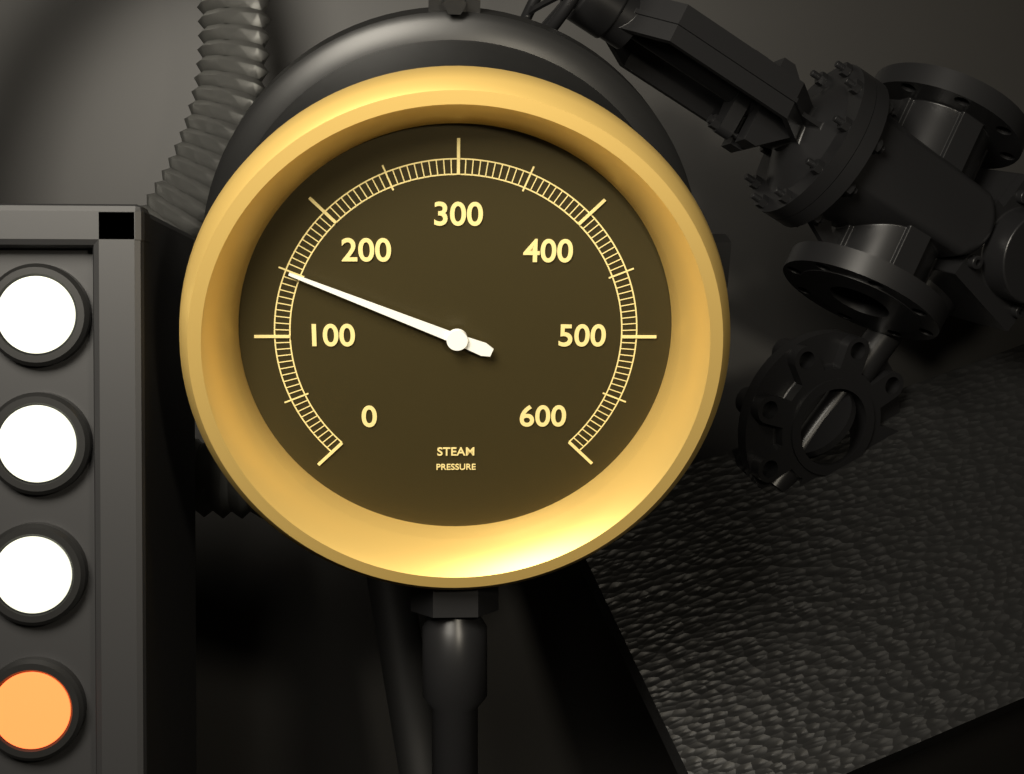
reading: 150 (no unit)
